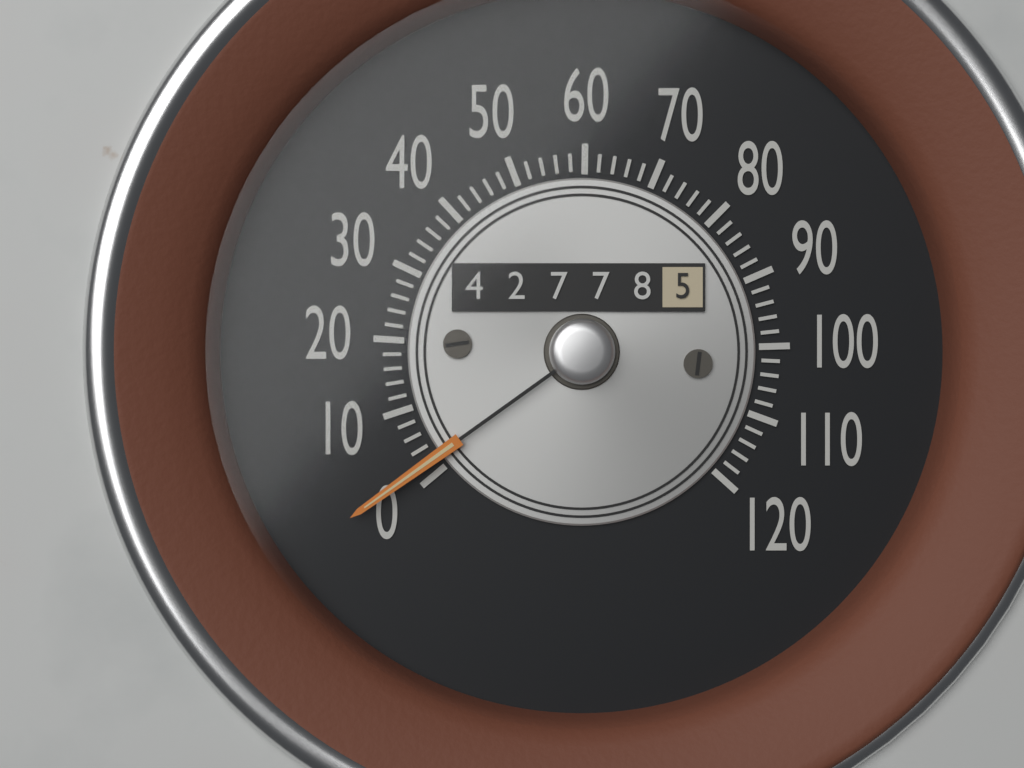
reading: 2 (no unit)
